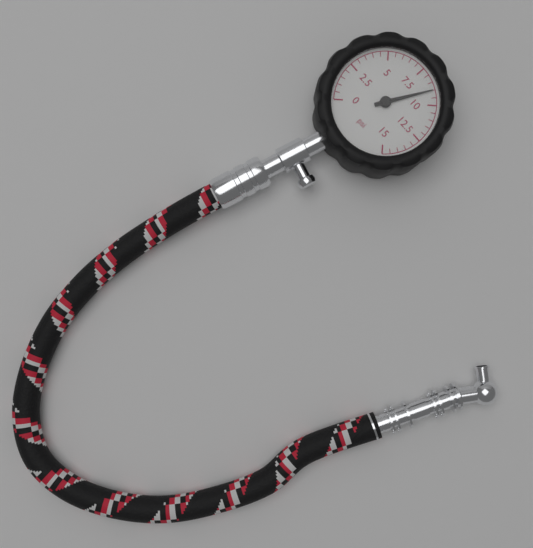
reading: 9.0 psi
